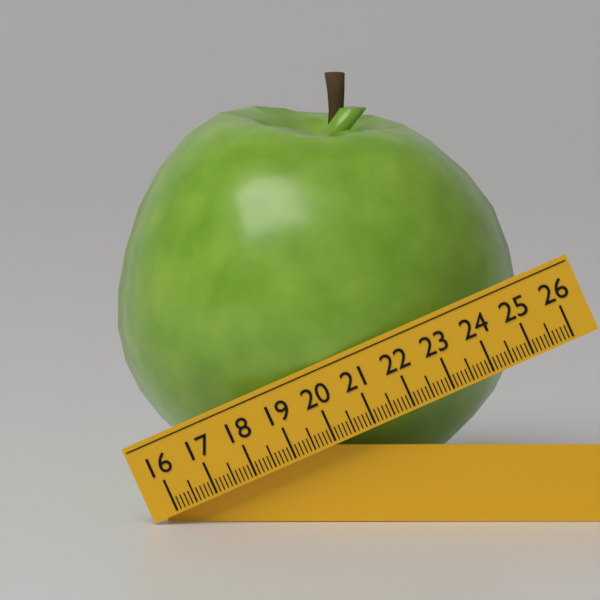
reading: 25.4 (no unit)
